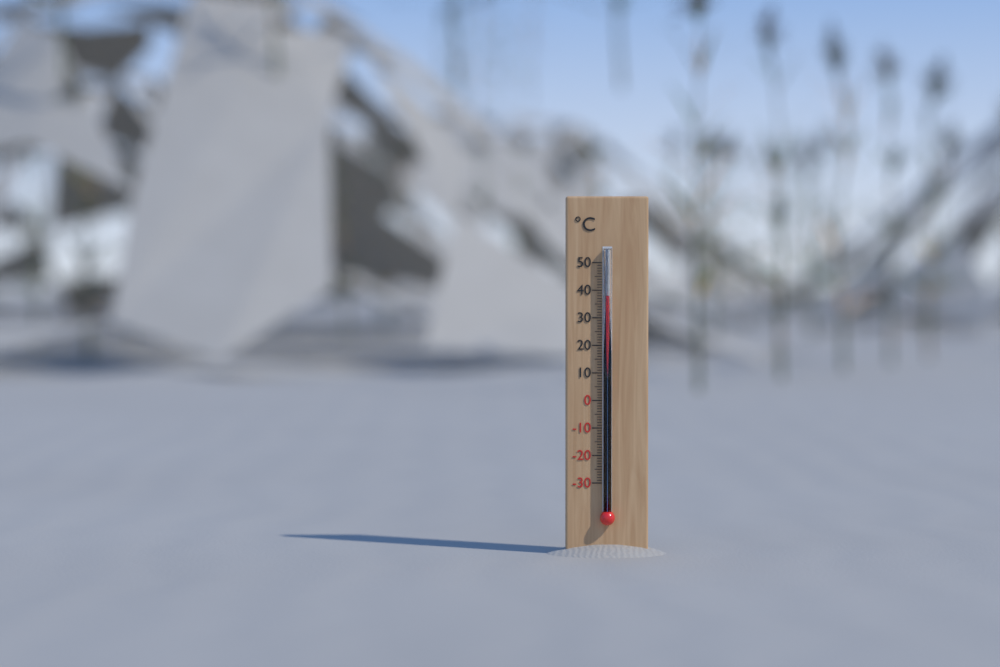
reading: 38 °C
